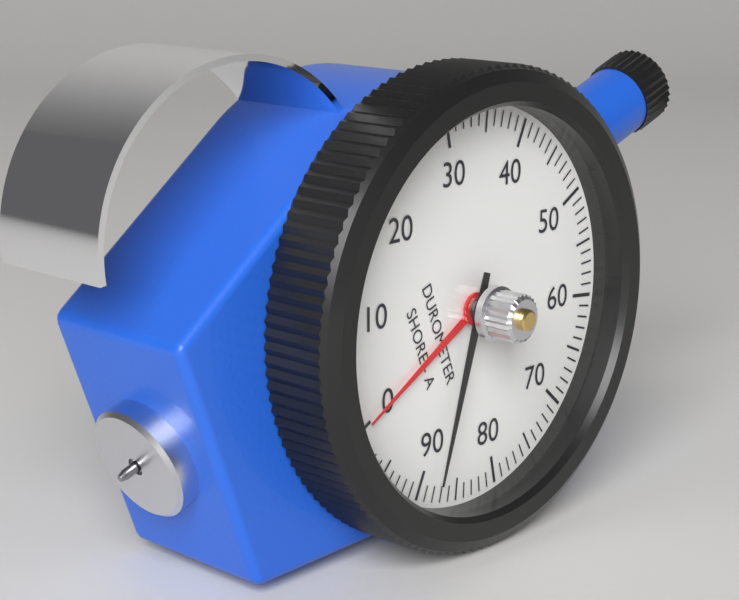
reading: 88 Shore A
